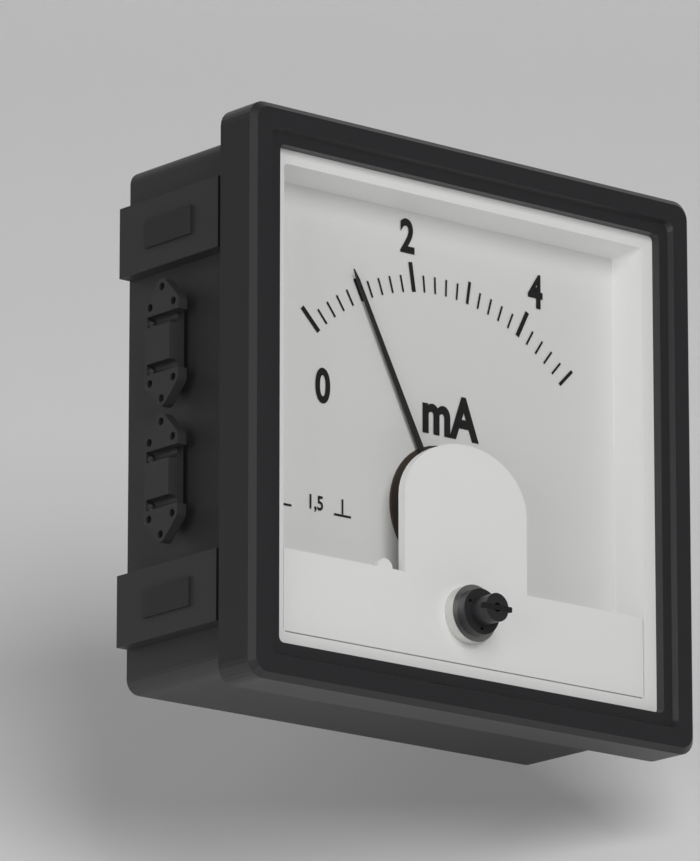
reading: 1.0 mA
